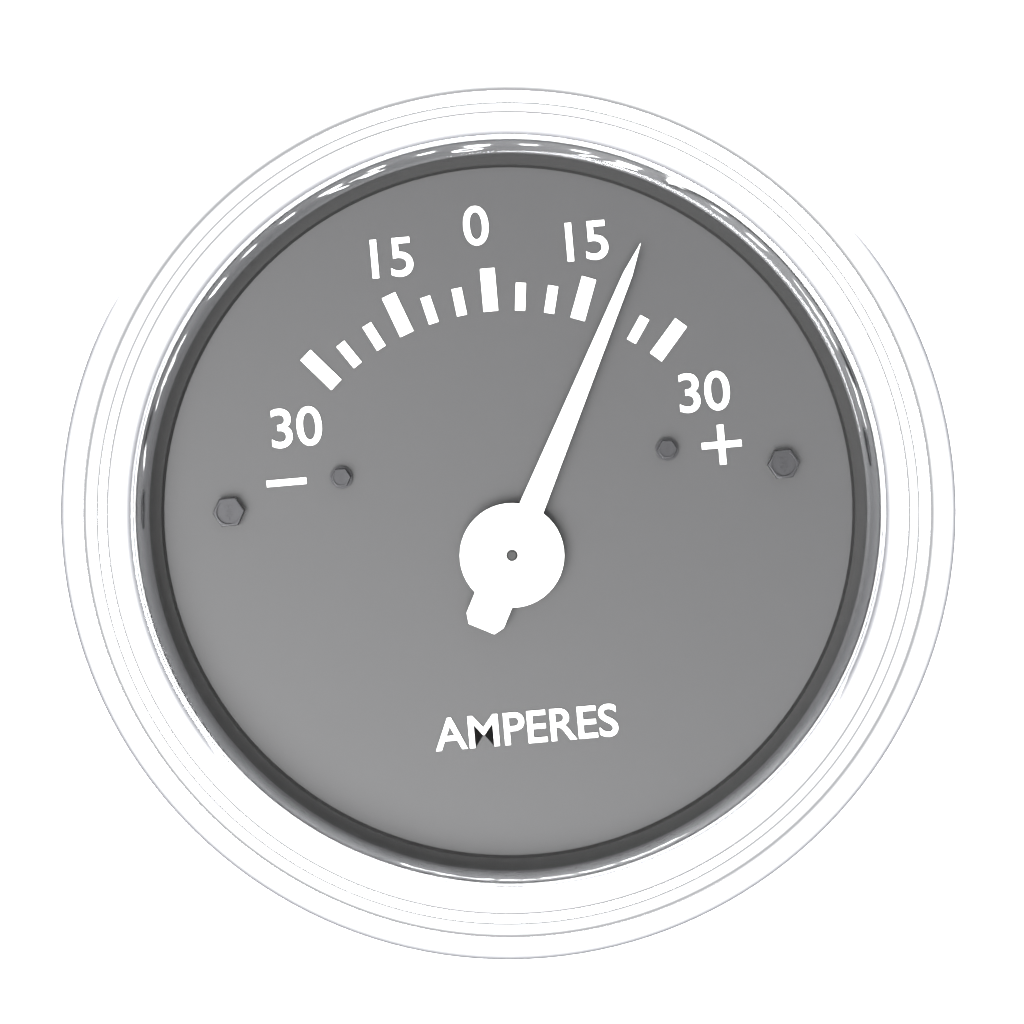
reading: 20 A
